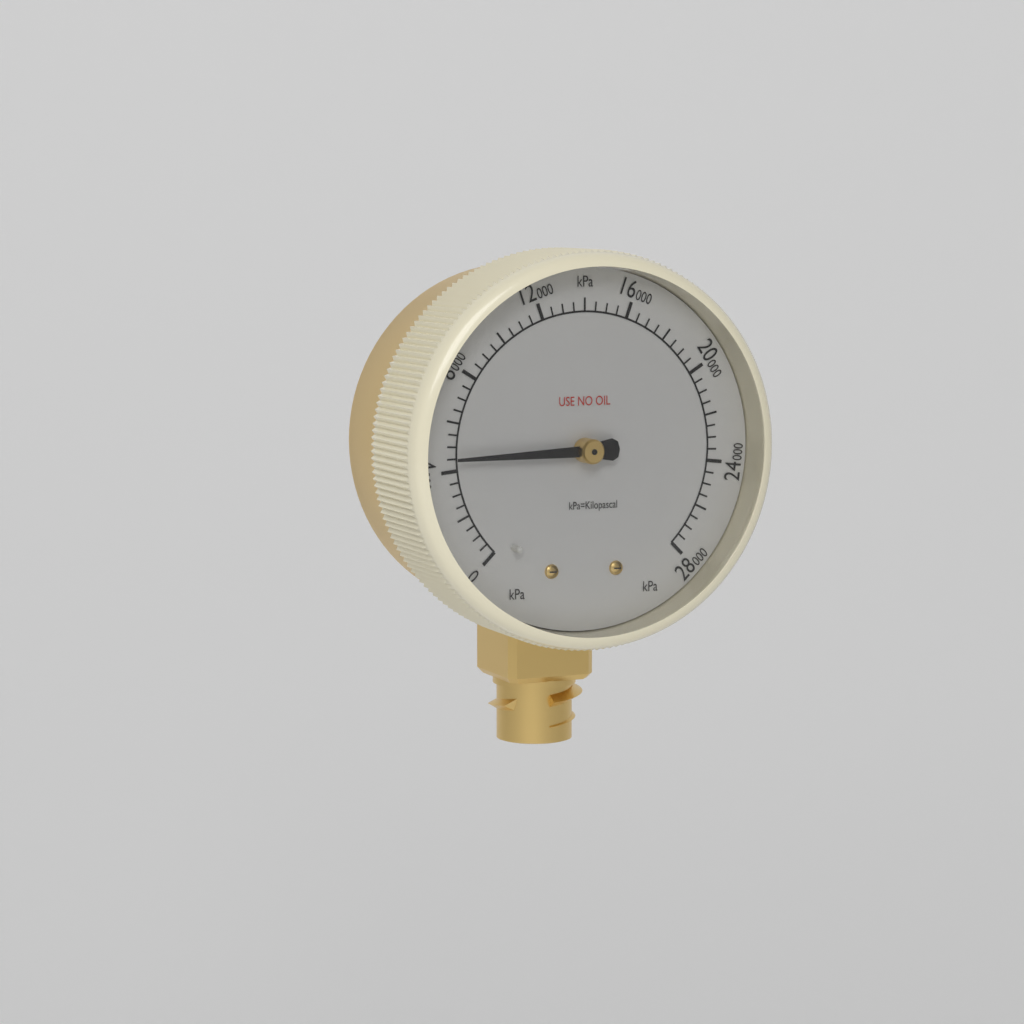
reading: 4500 kPa
